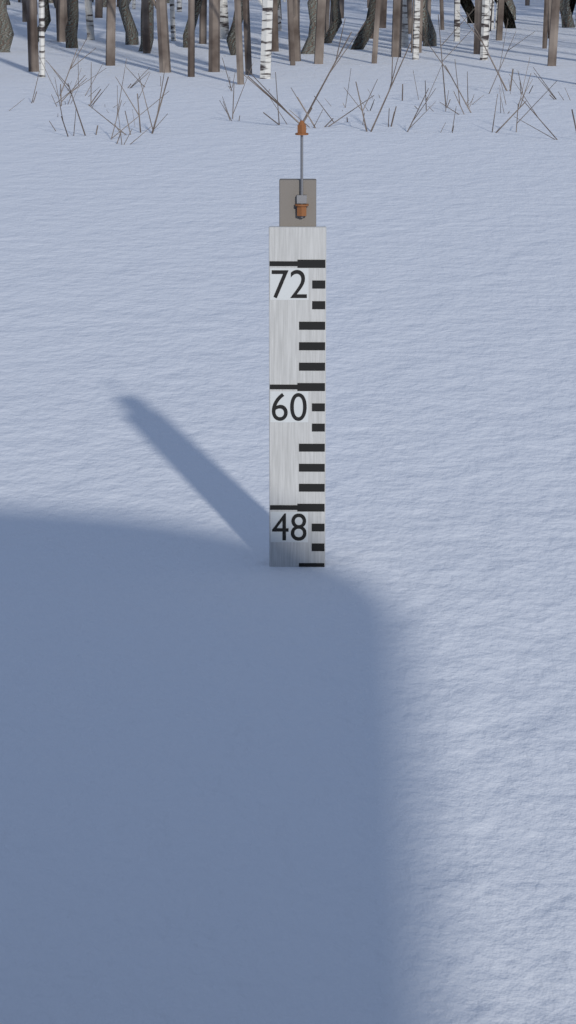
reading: 42 (no unit)
